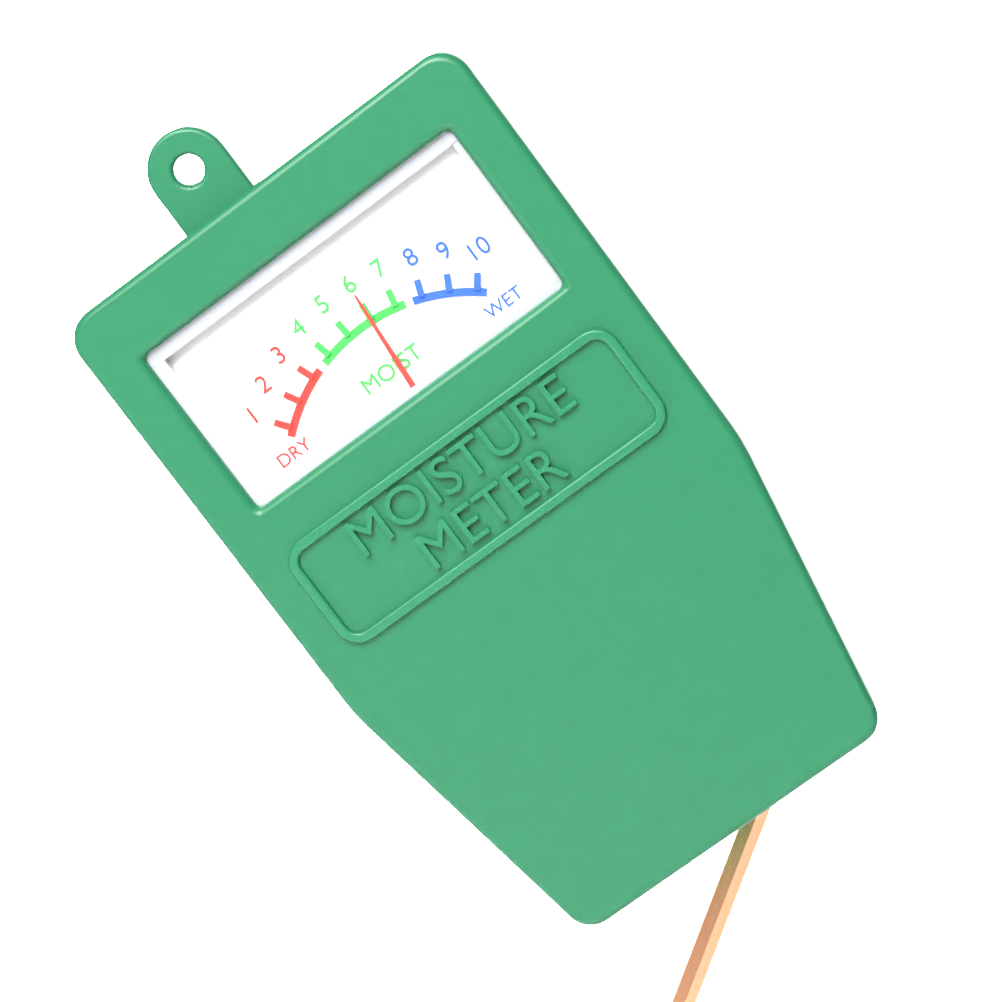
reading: 6 (no unit)
